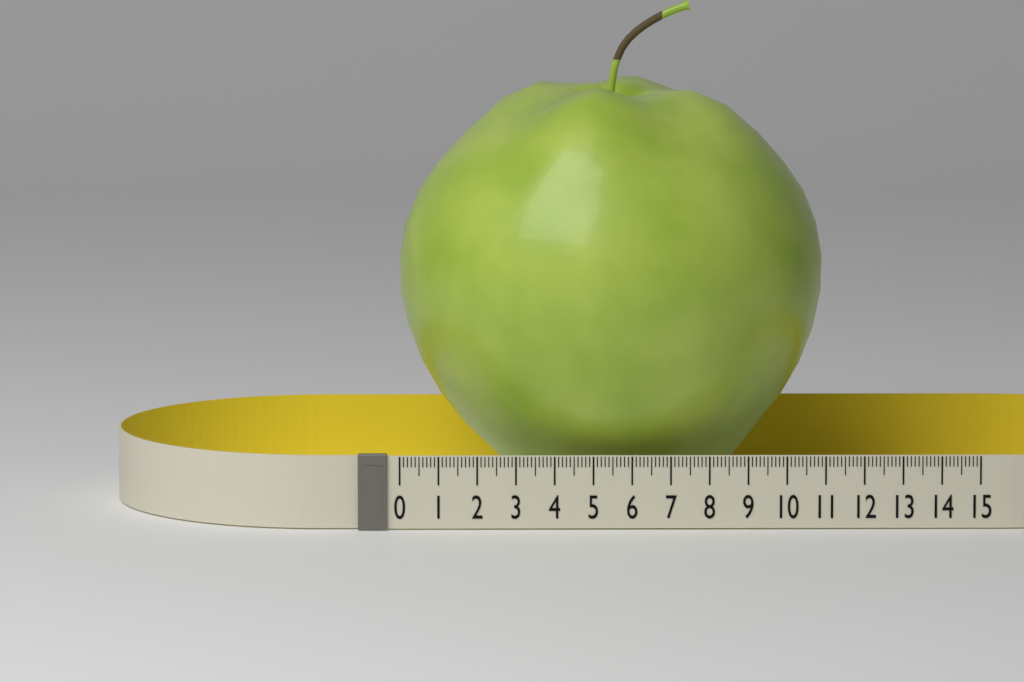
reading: 11.1 (no unit)
